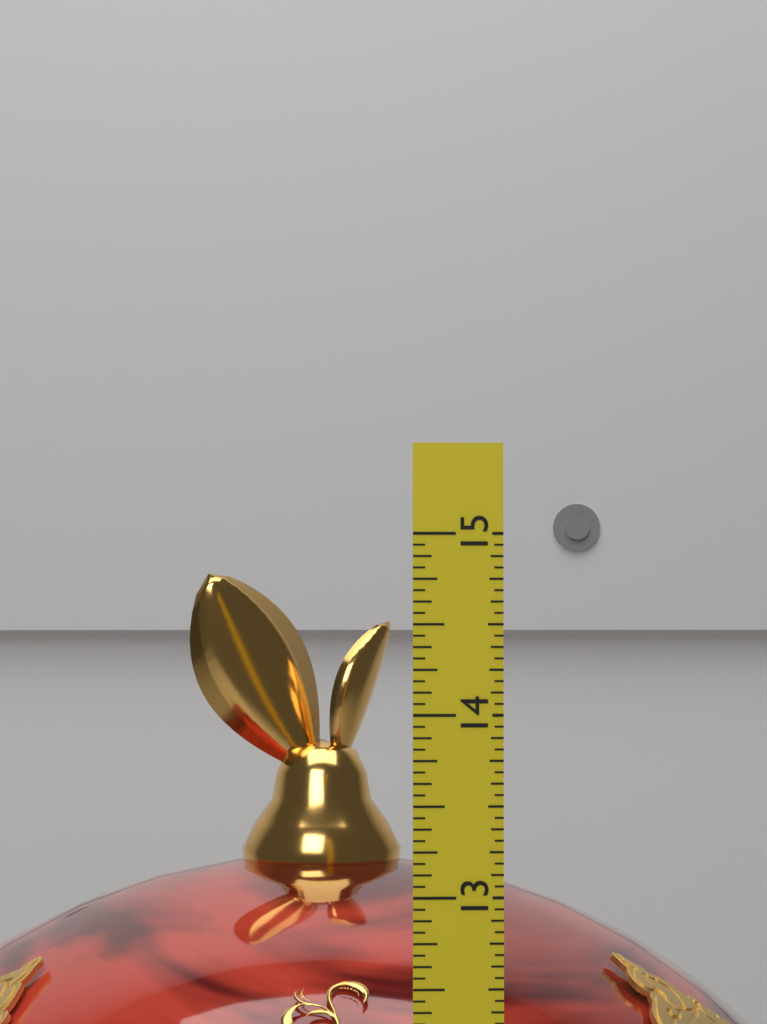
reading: 14.8125 (no unit)
